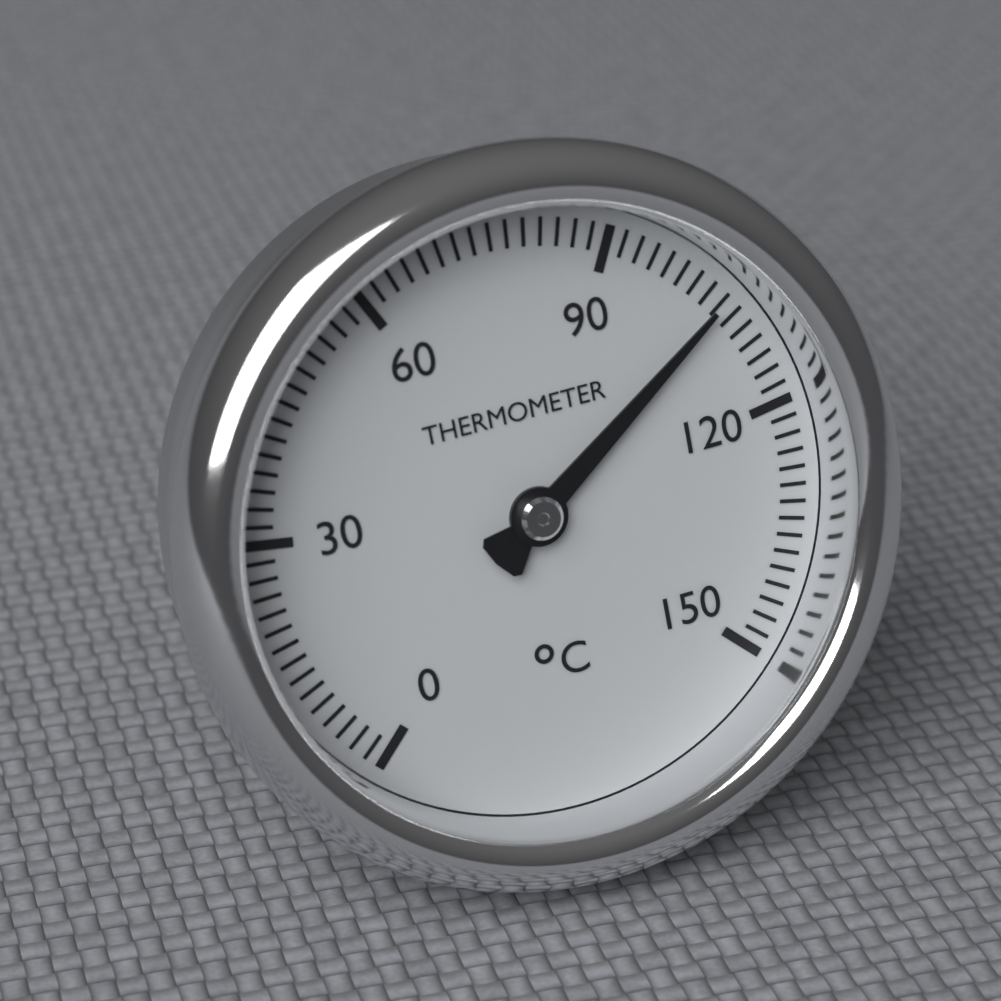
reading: 106 °C
